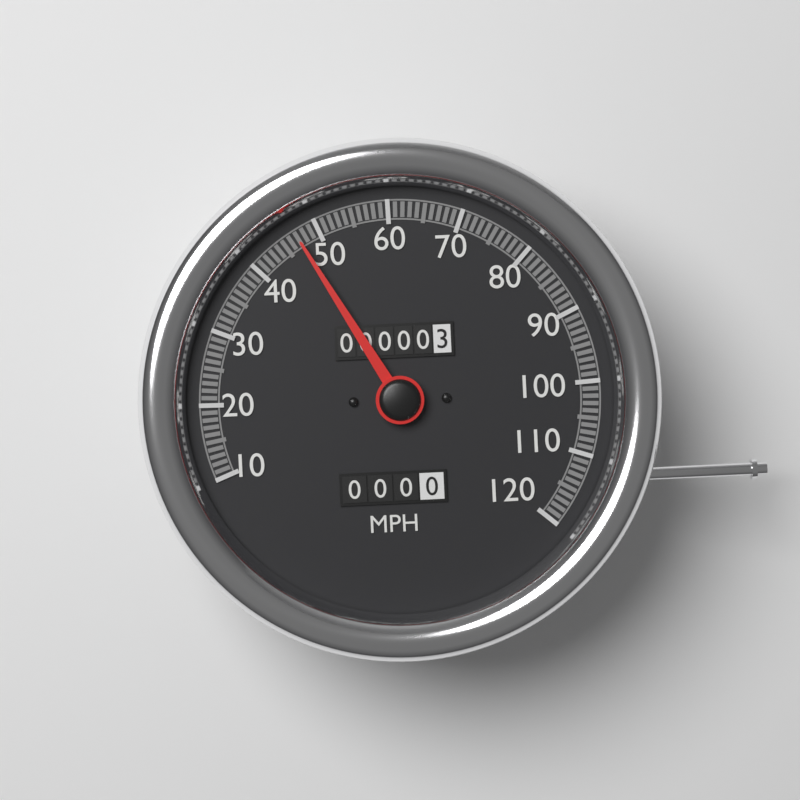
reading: 47 MPH
